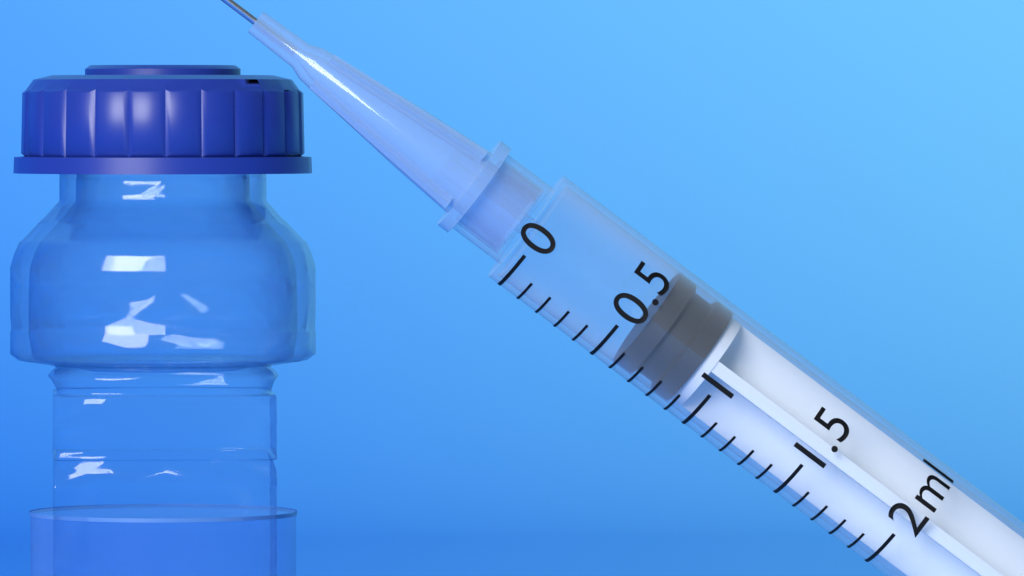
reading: 0.6 ml
